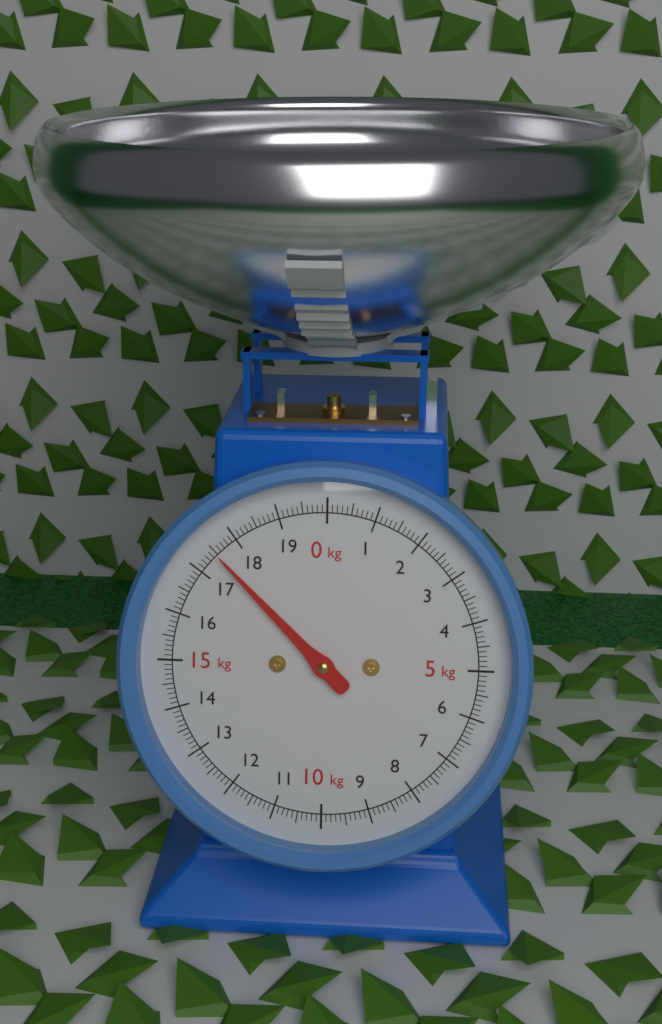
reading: 17.5 kg
